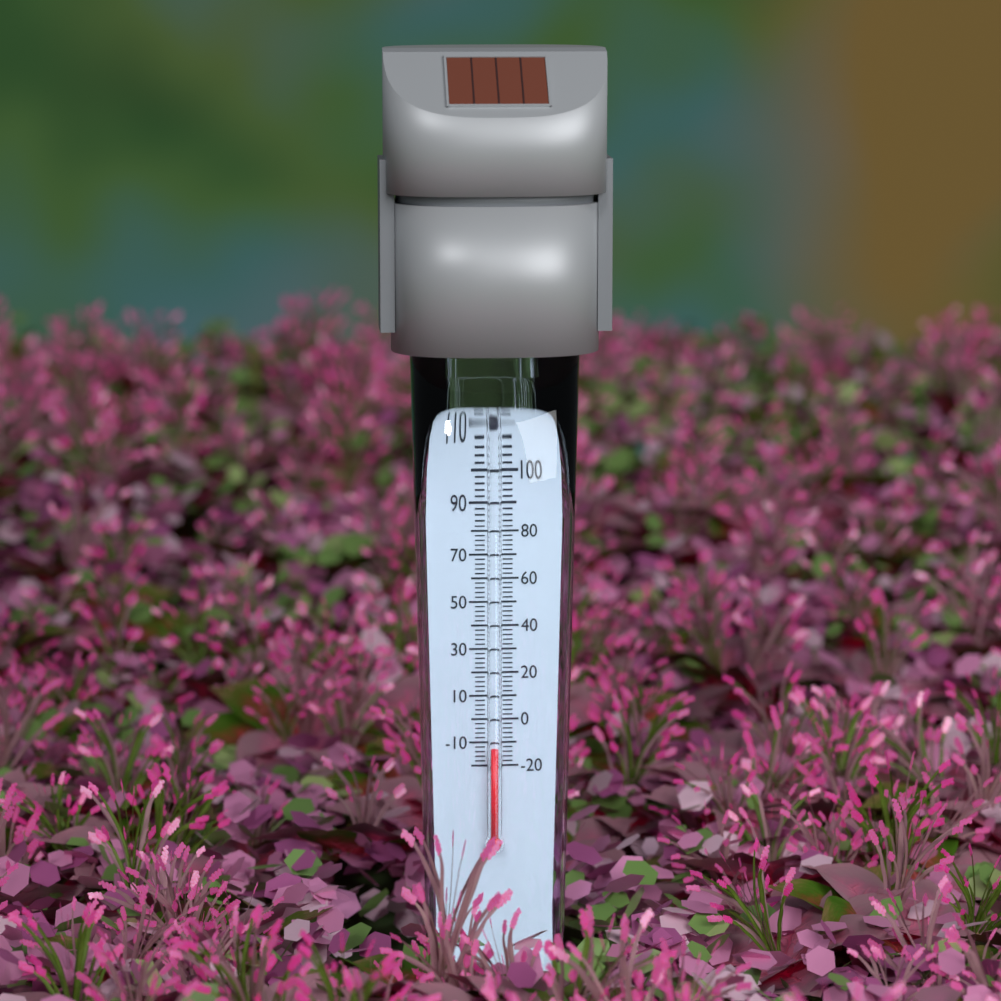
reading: -12 °F
